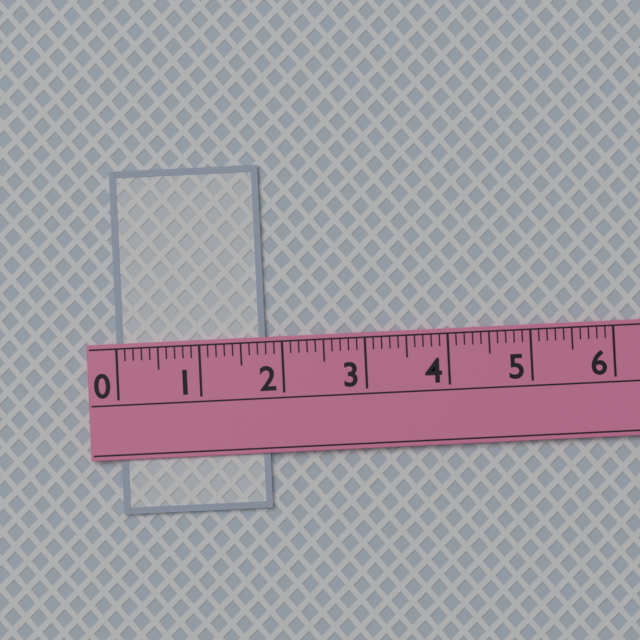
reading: 1.8 (no unit)
